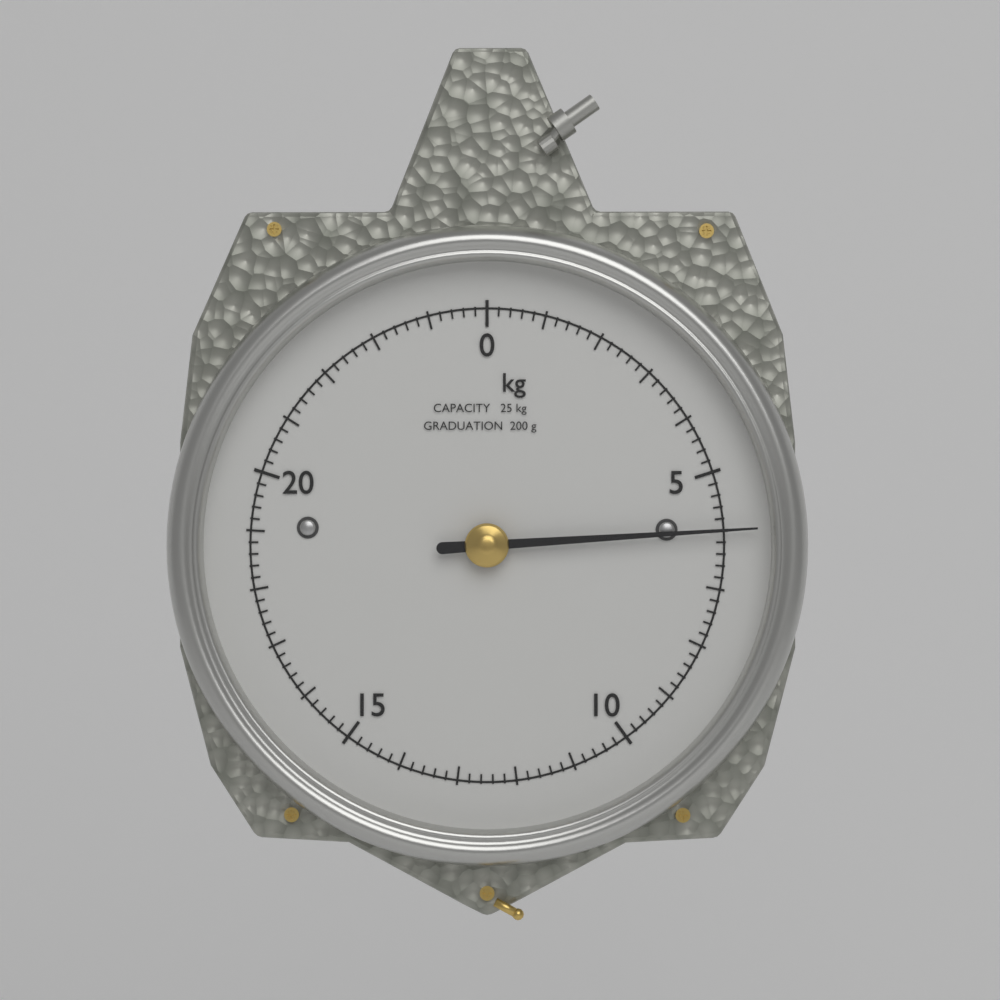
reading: 6.0 kg
